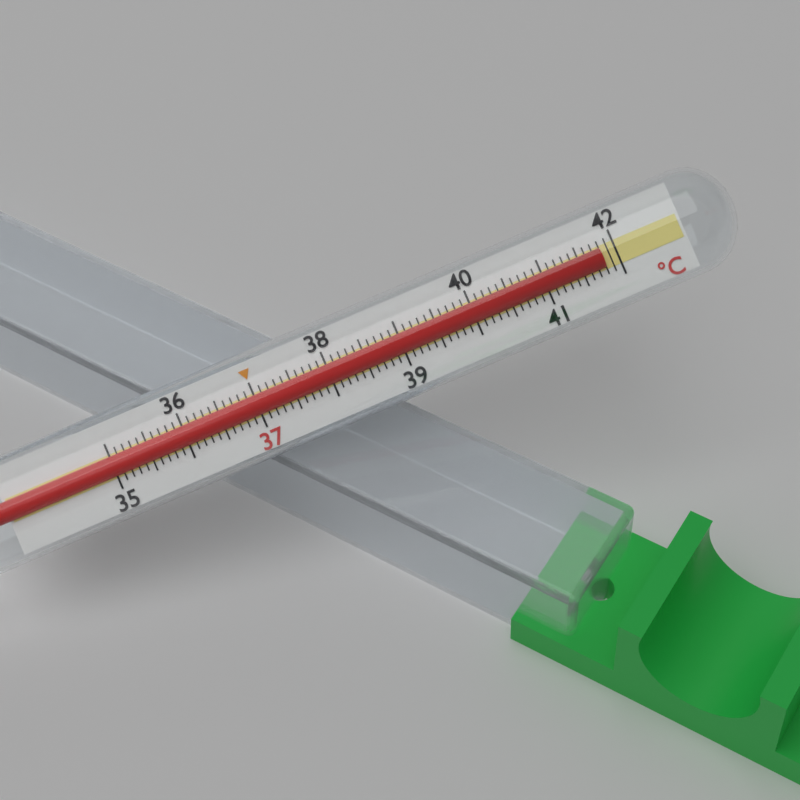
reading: 41.8 °C
